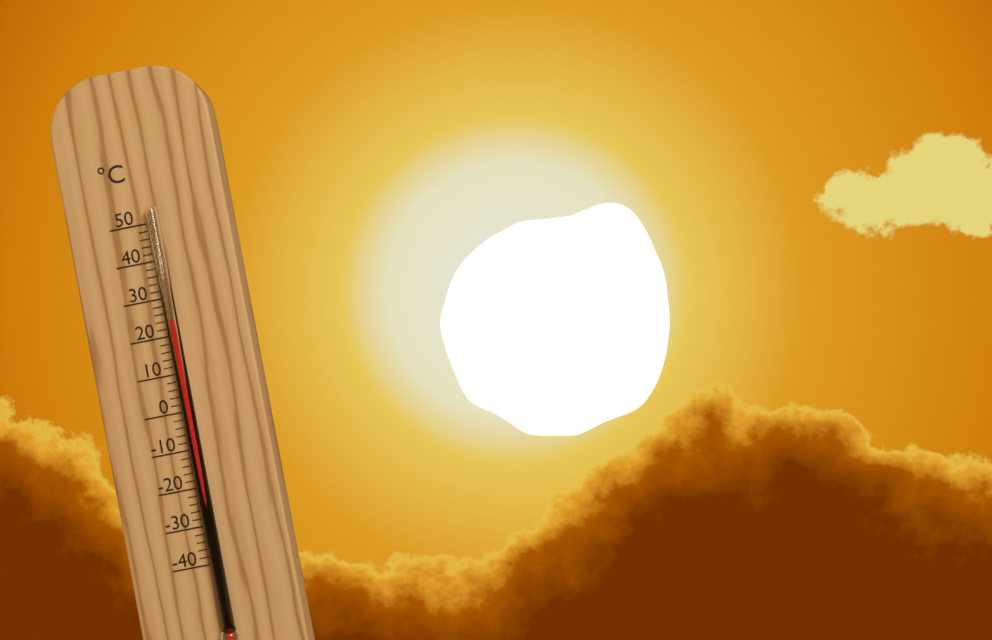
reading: 24 °C
